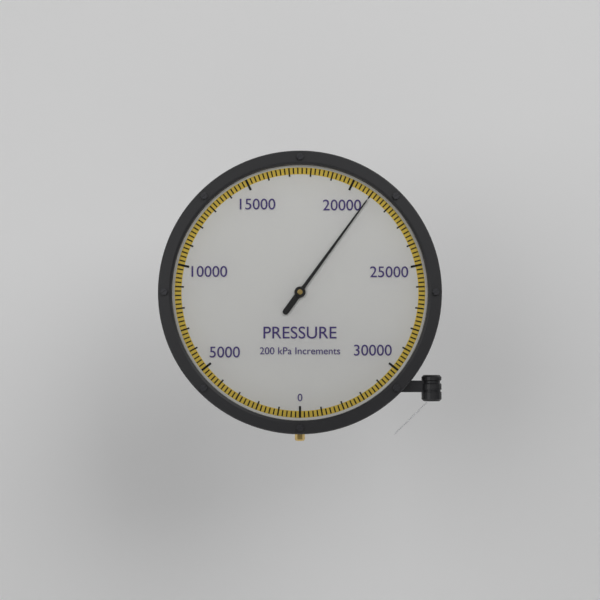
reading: 21000 kPa
